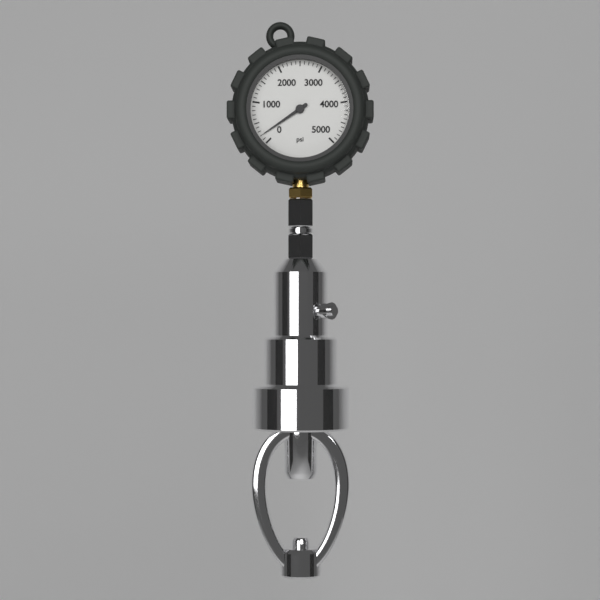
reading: 200 psi
